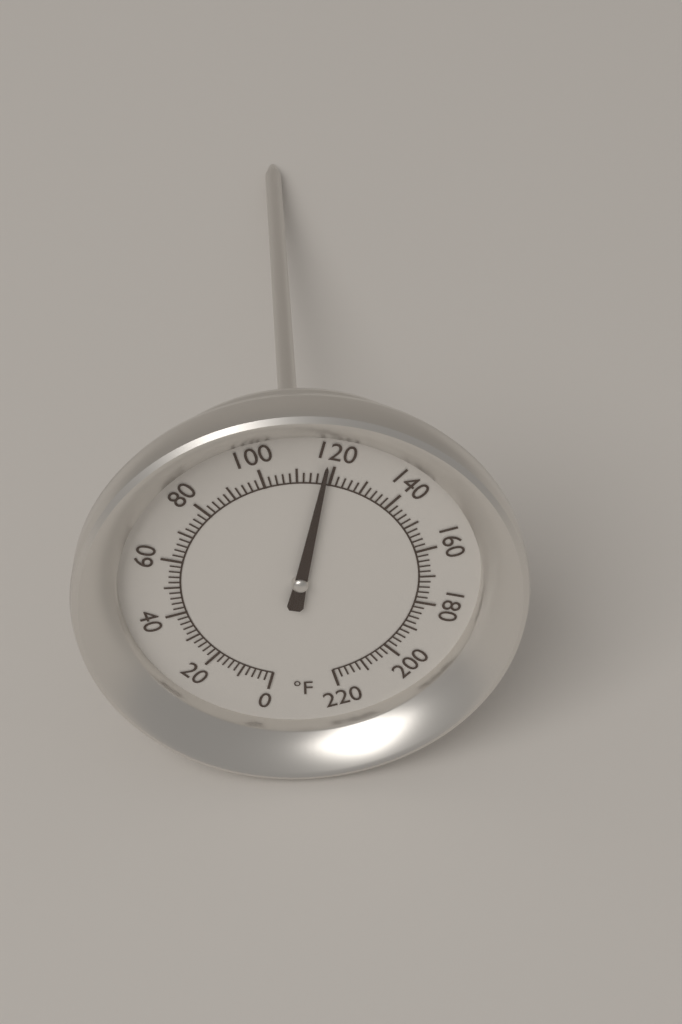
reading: 118 °F
